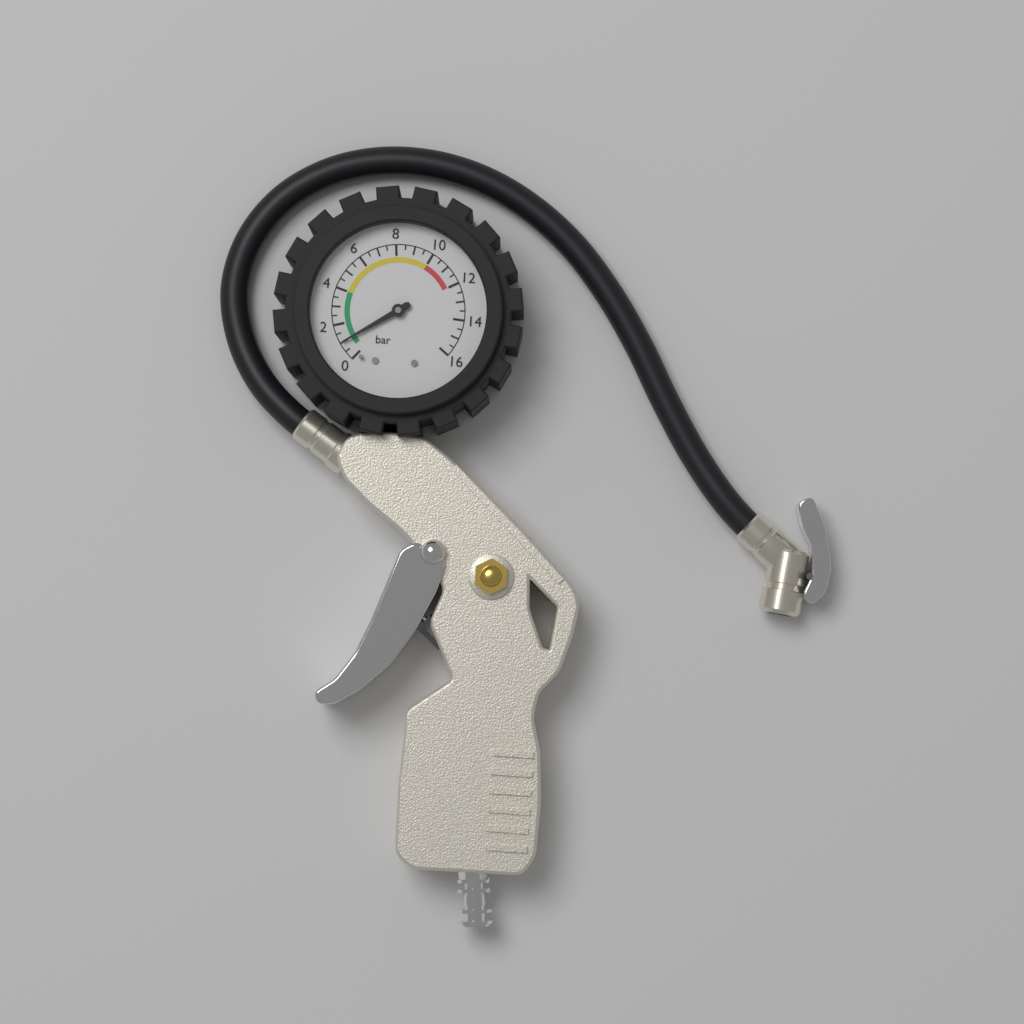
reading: 1.0 bar
